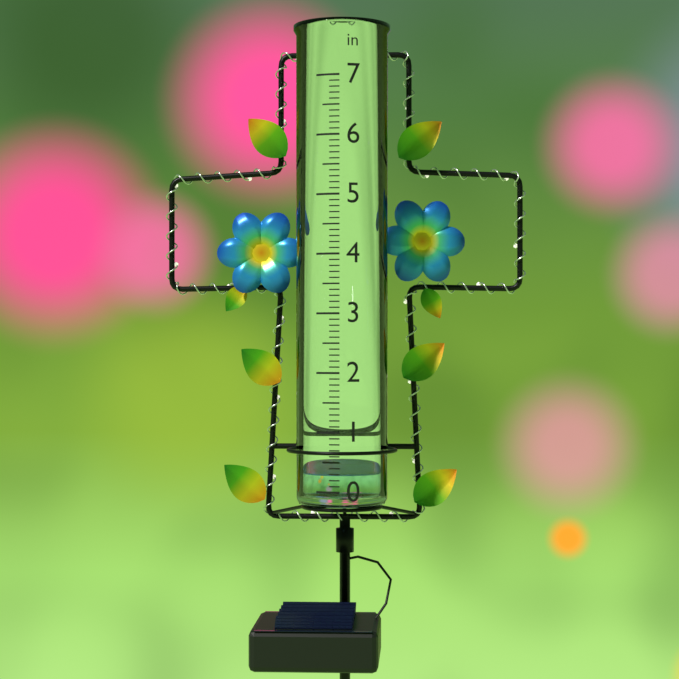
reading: 0.3 in
